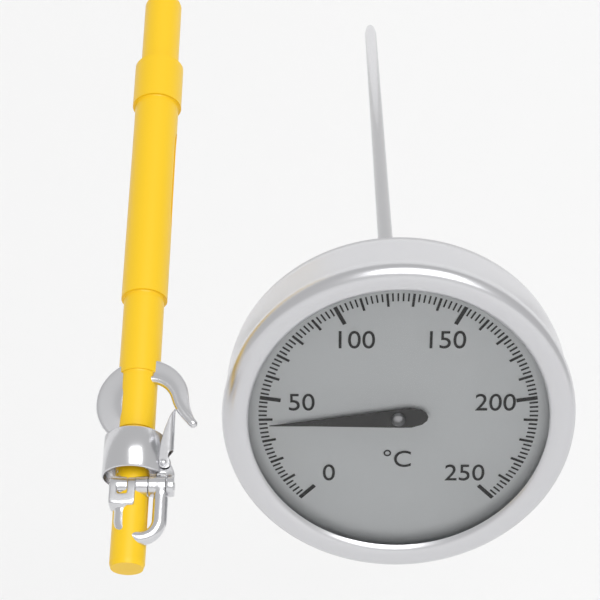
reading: 38 °C
